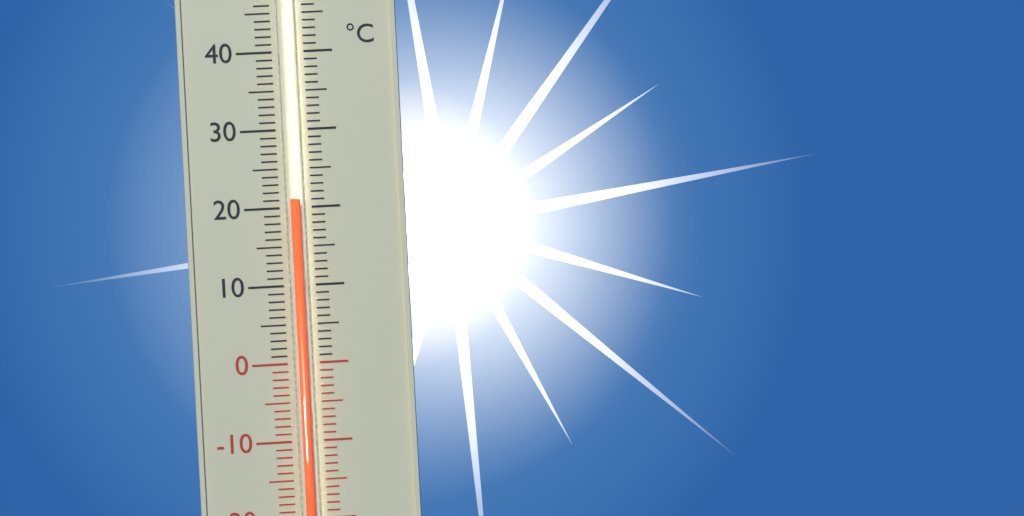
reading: 21 °C
